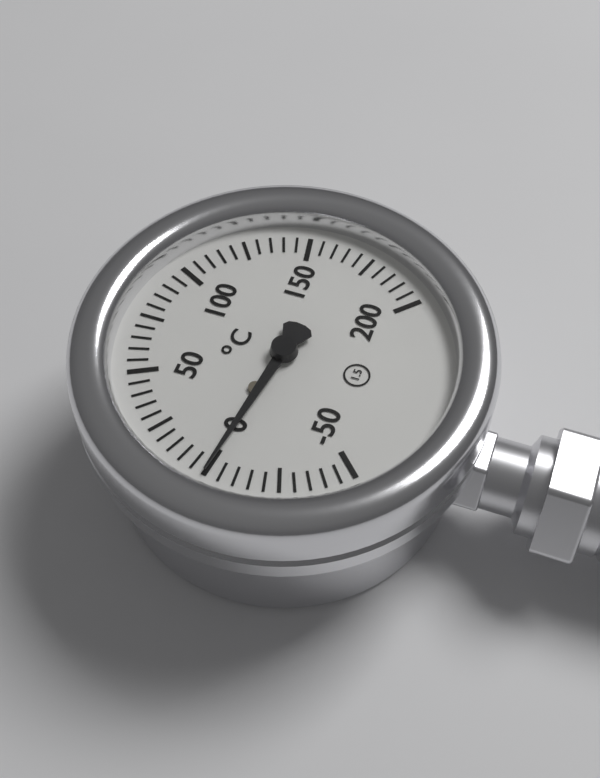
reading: 0 °C
